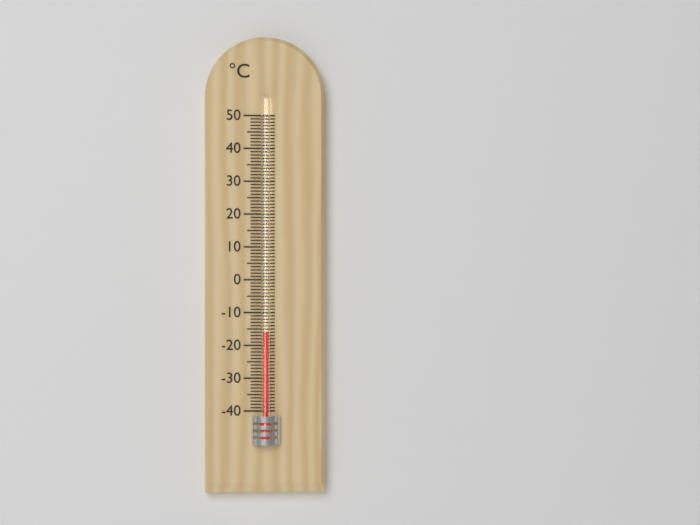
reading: -16 °C
